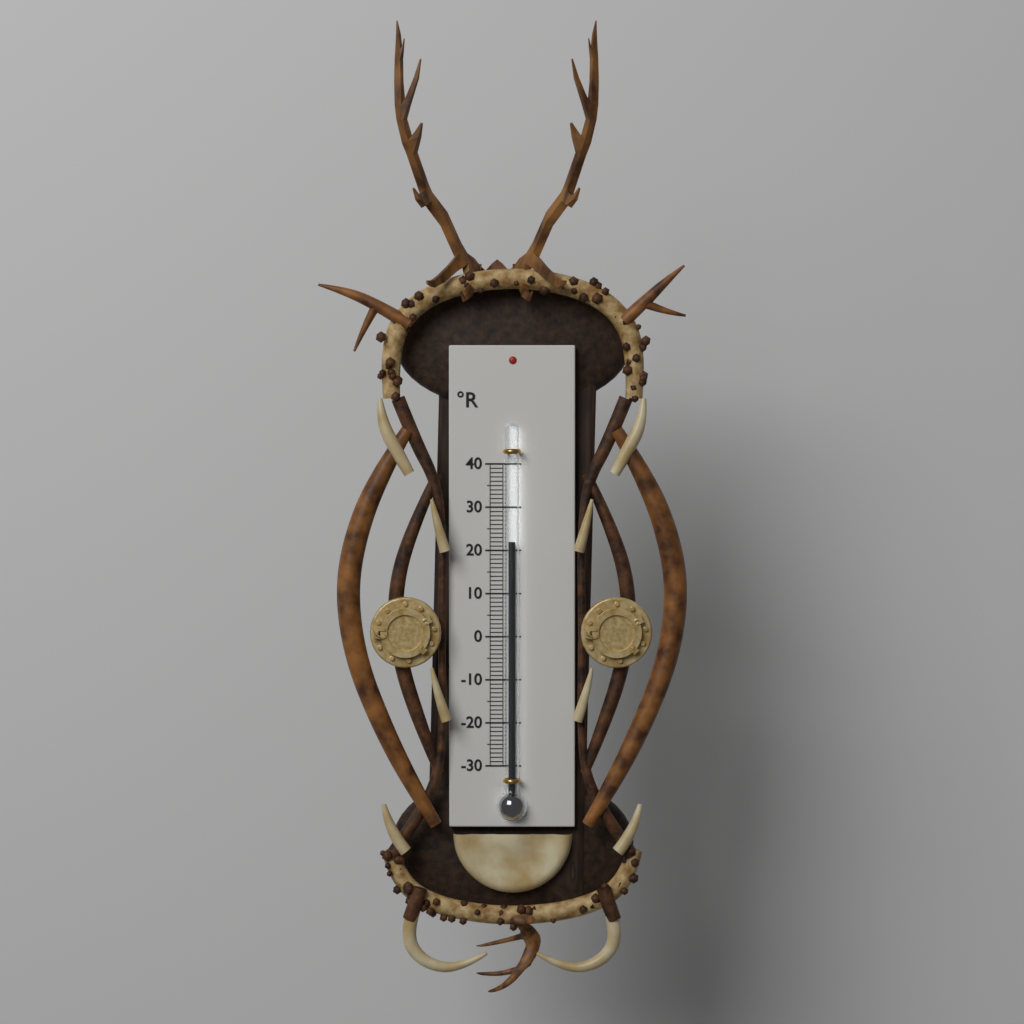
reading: 22 °R
